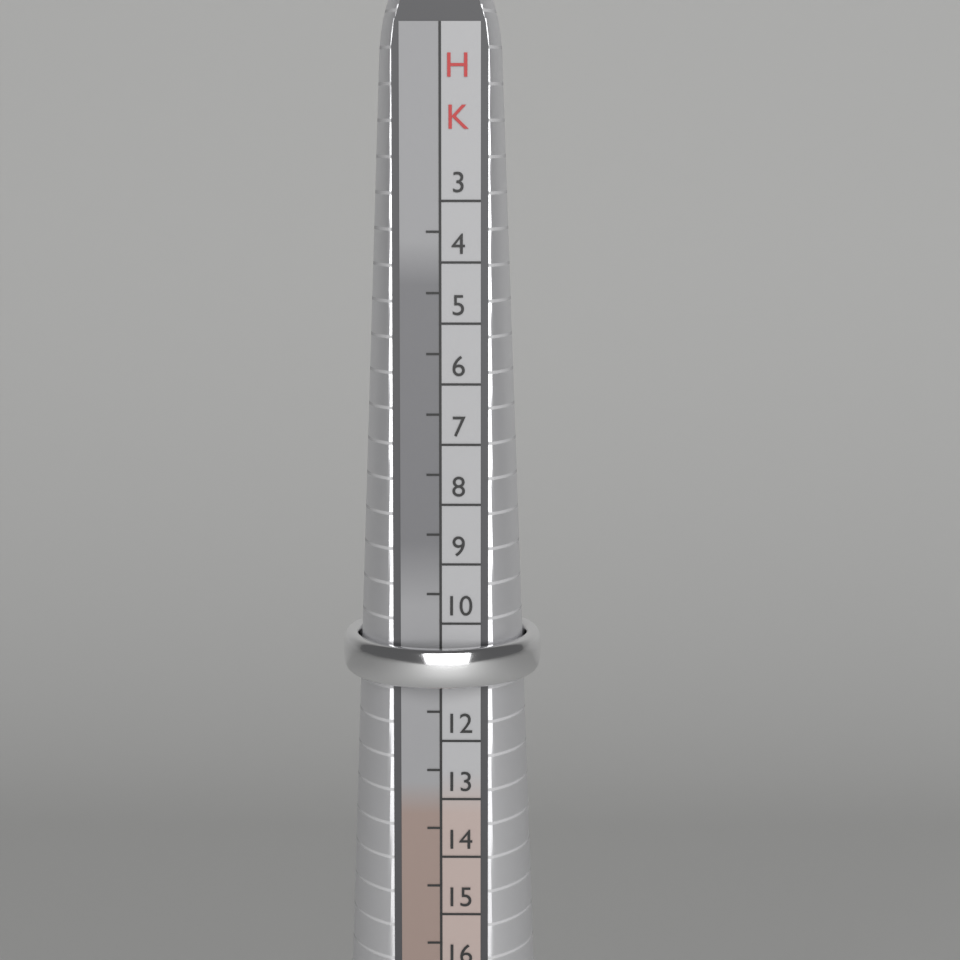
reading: 11.0 HK
